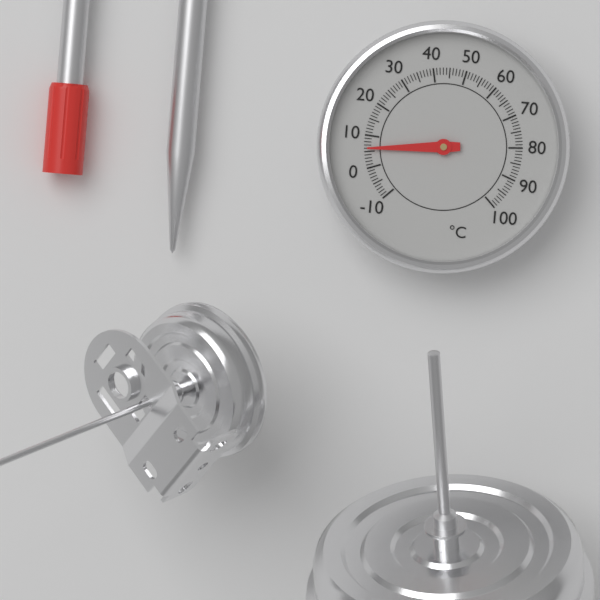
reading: 6 °C
